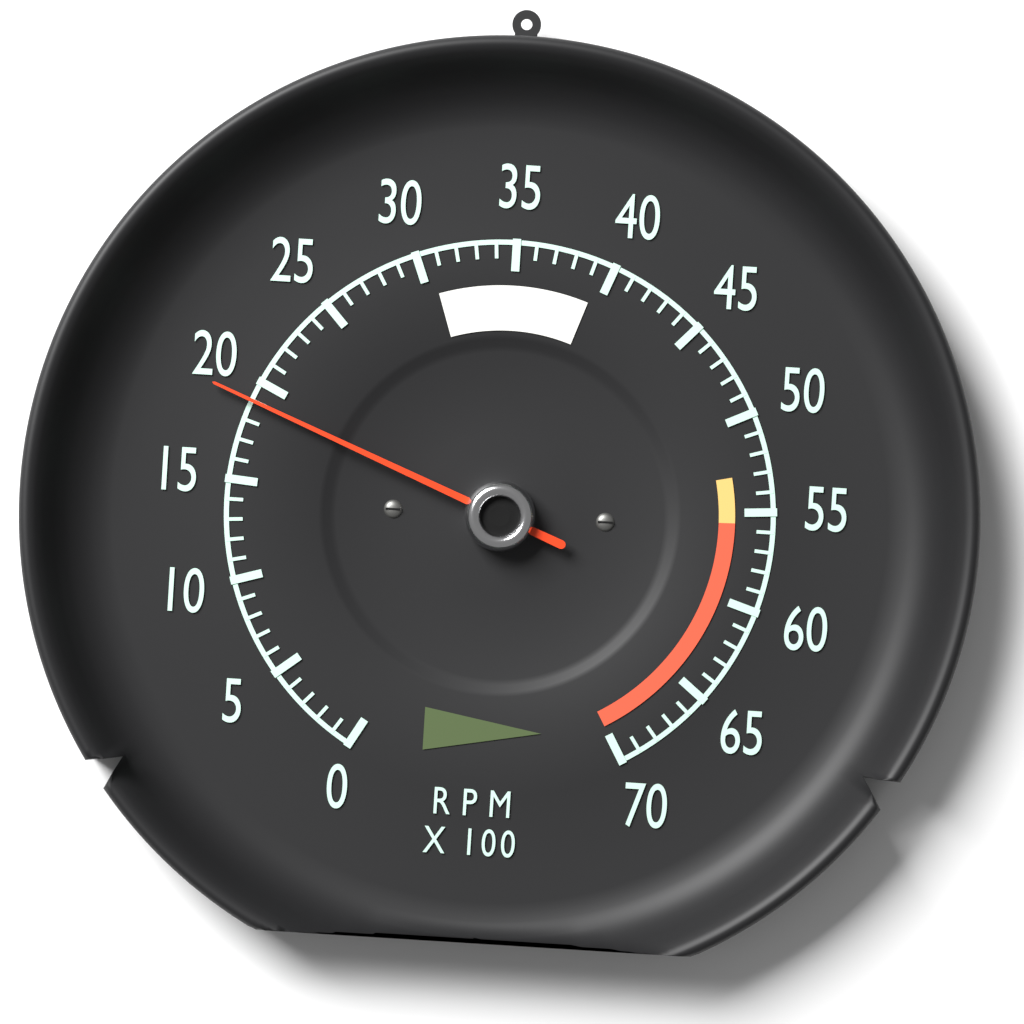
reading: 1900 RPM
